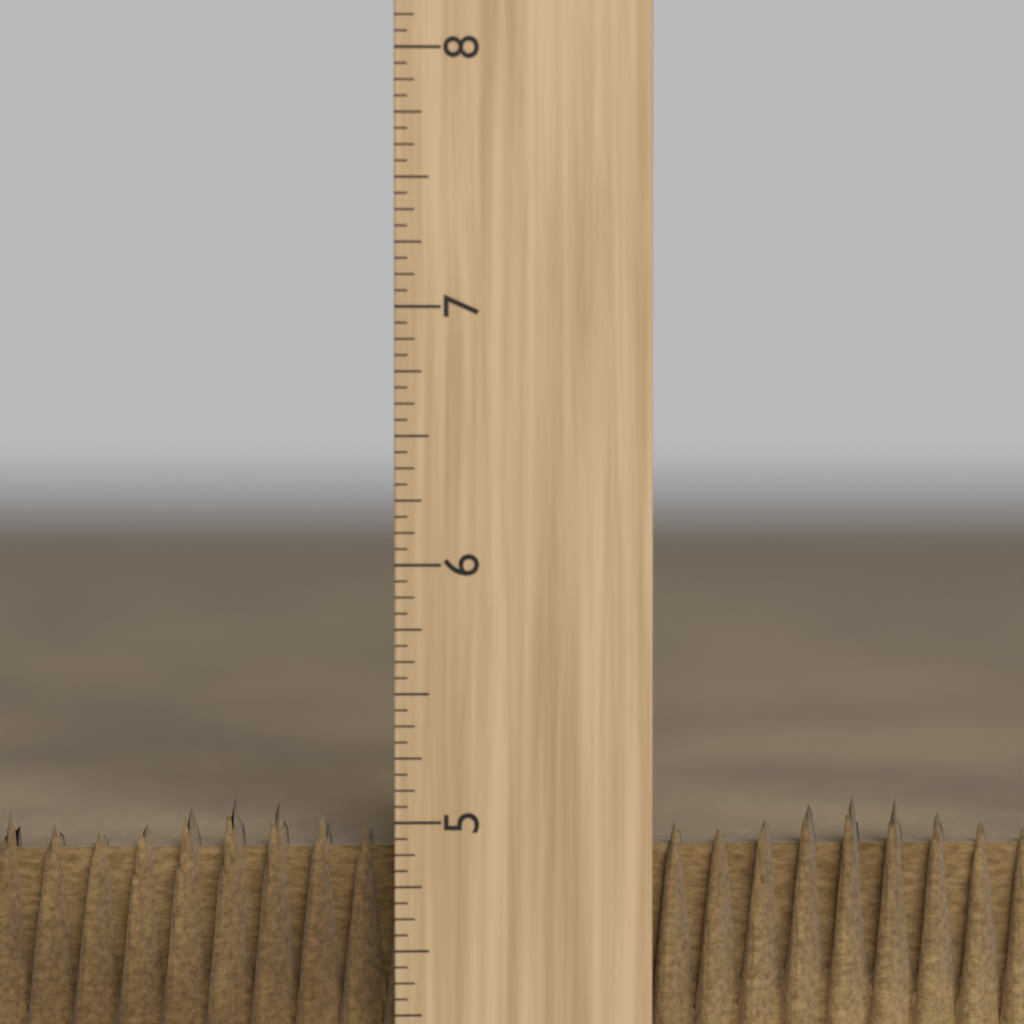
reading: 5.0625 inch
